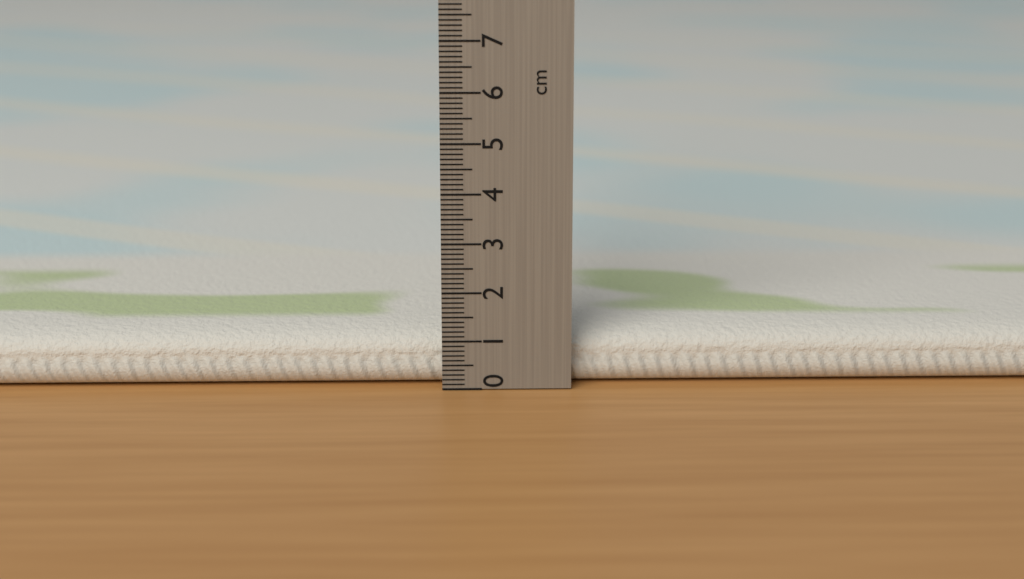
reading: 1.1 cm
